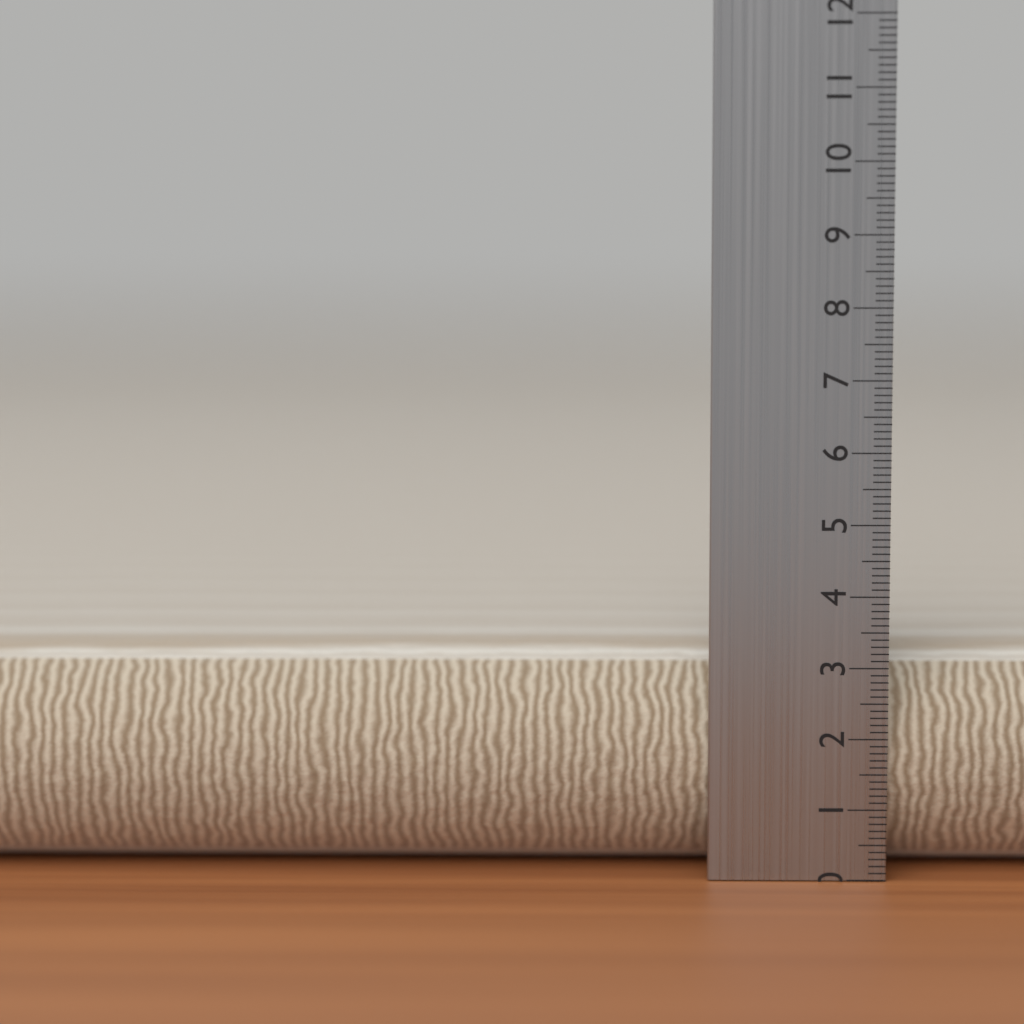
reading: 3.2 cm
